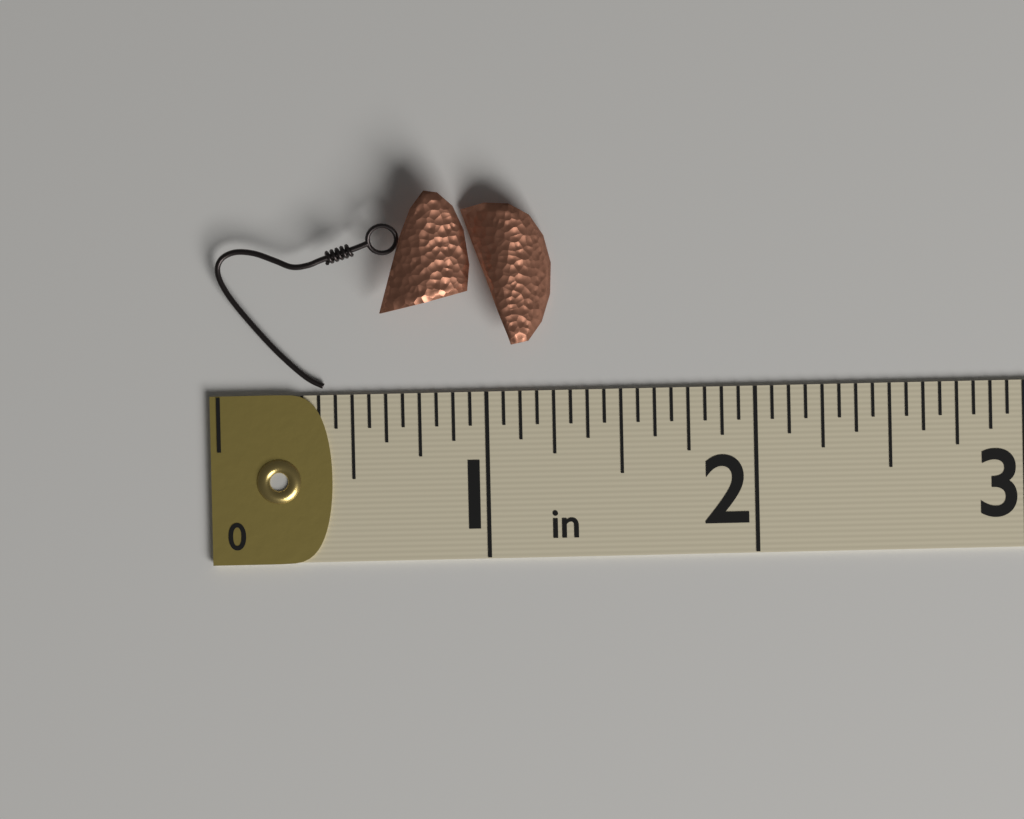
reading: 1.2500 in
